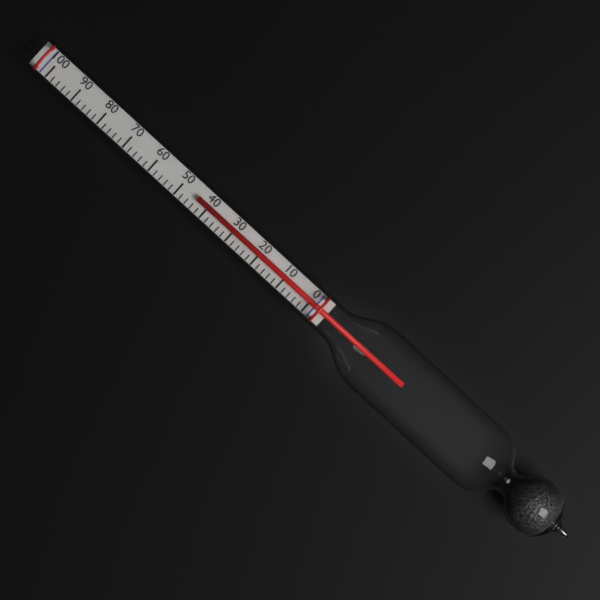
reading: 44 (no unit)
